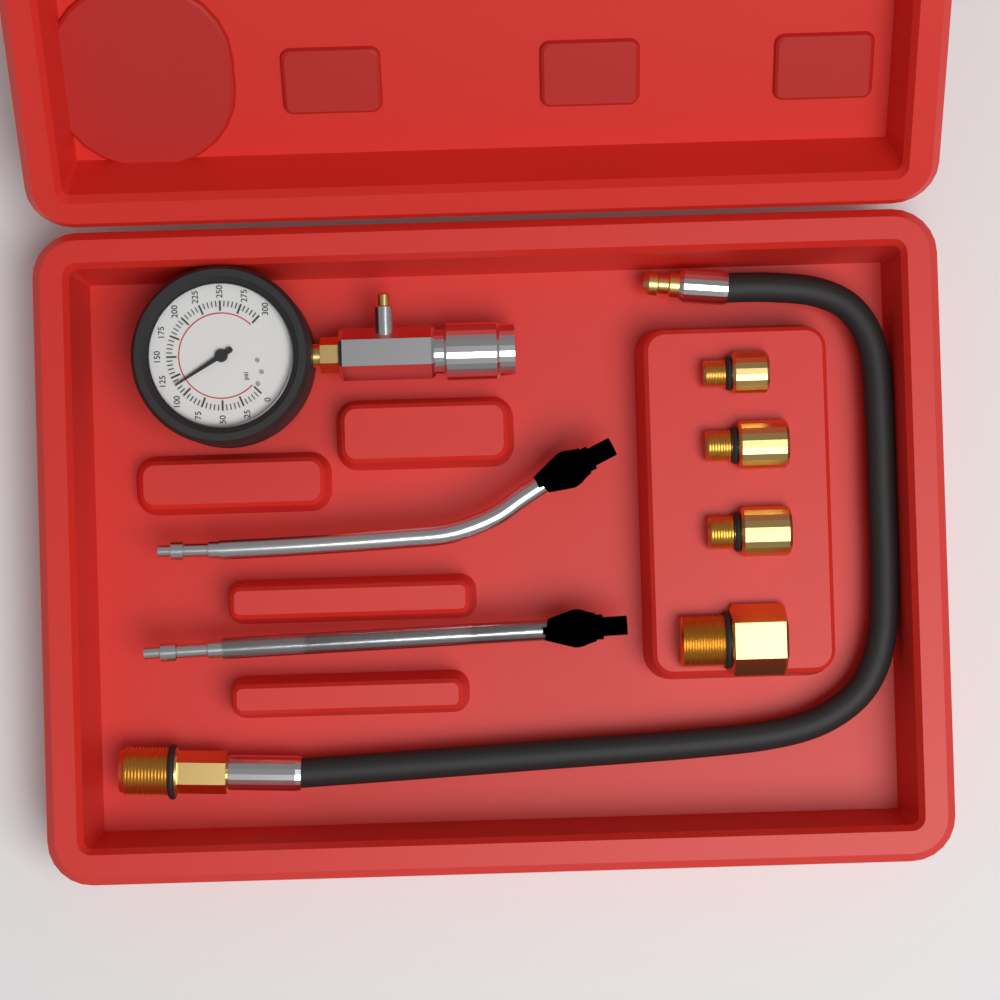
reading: 115 psi
